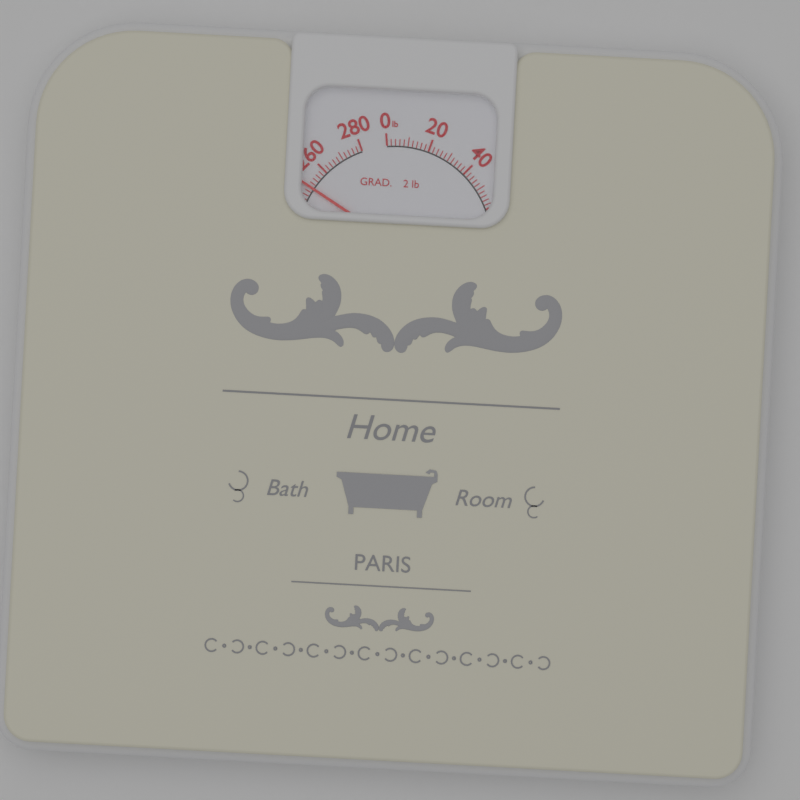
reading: 250 lb
